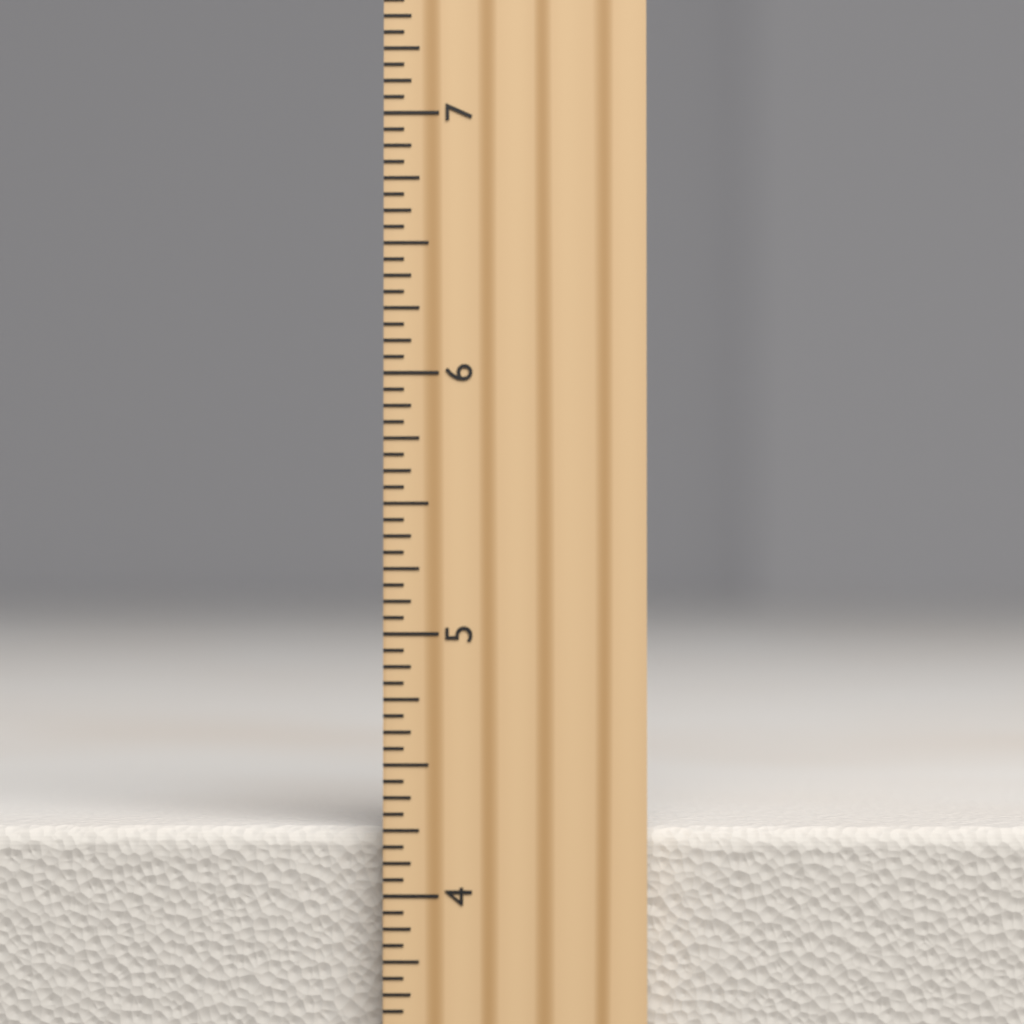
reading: 4.2500 inch
